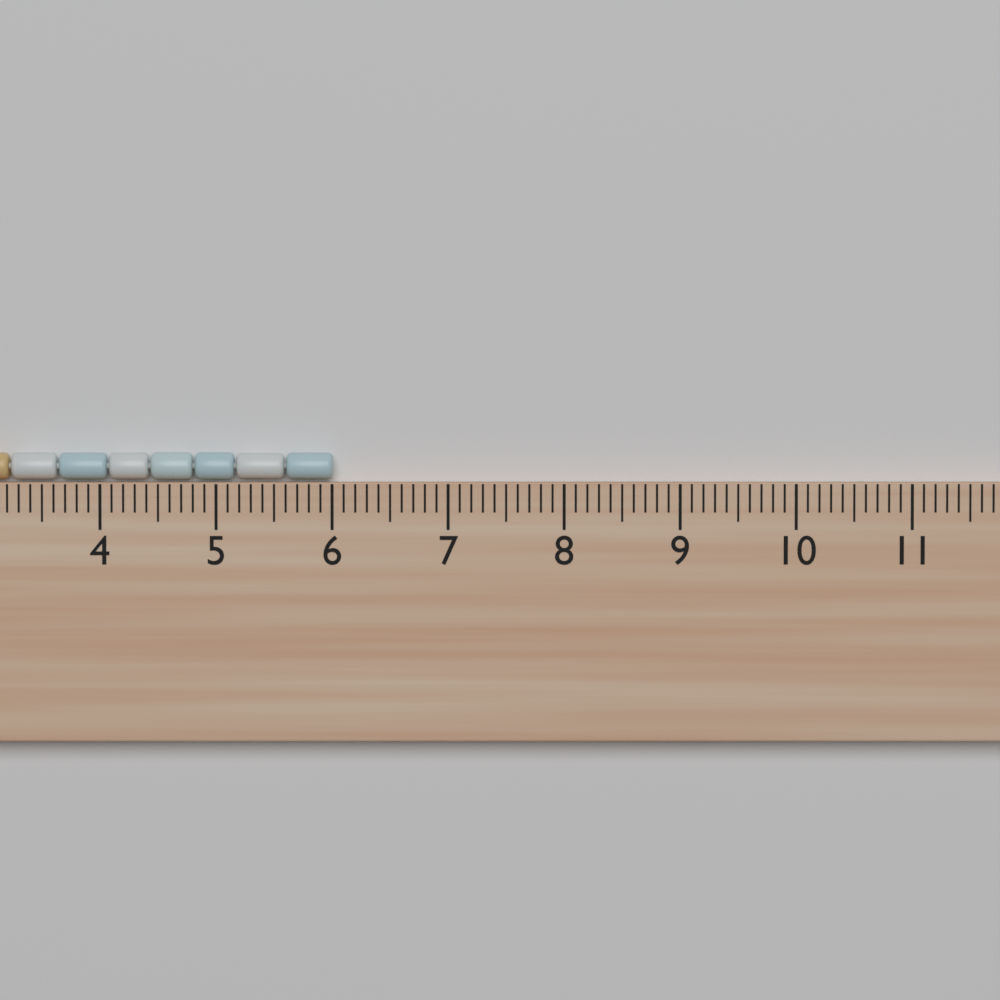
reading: 6.0 cm
